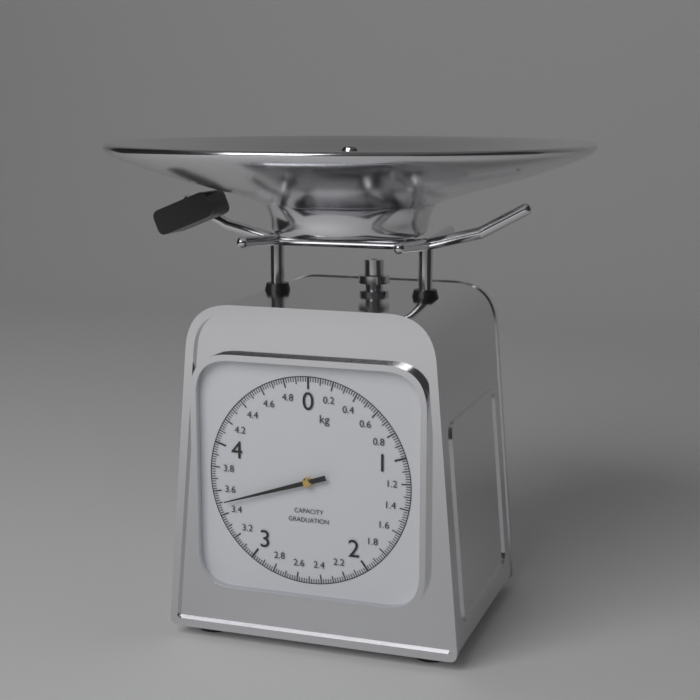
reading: 3.50 kg
